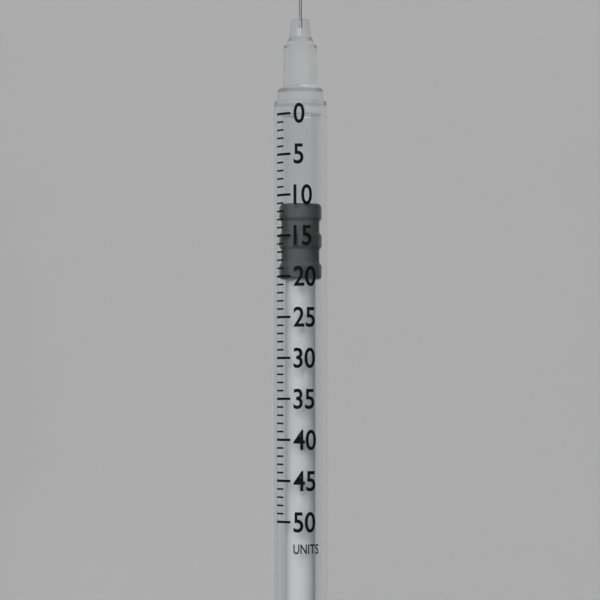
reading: 11 units
